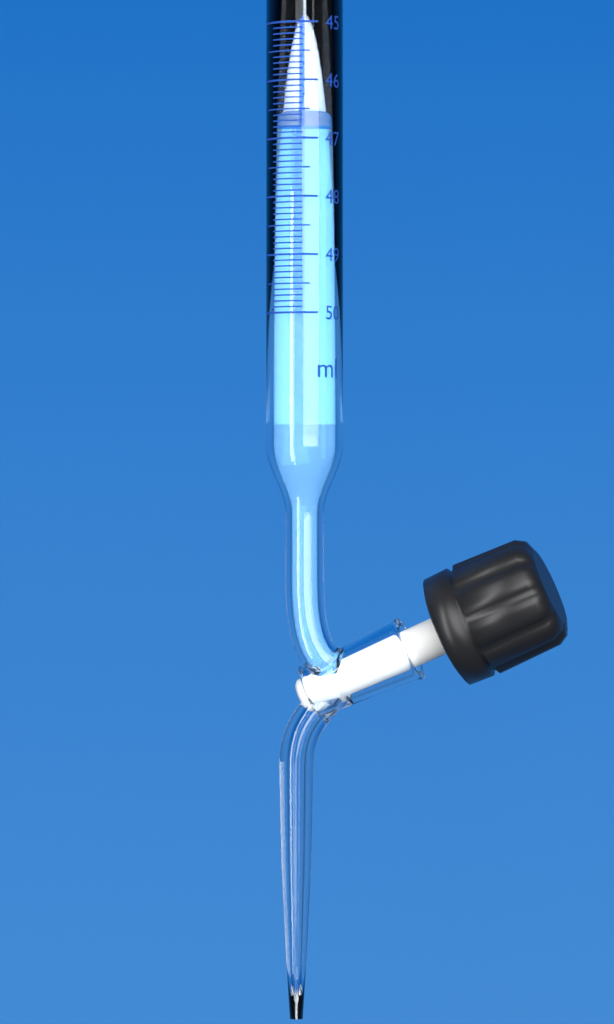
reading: 46.8 ml
